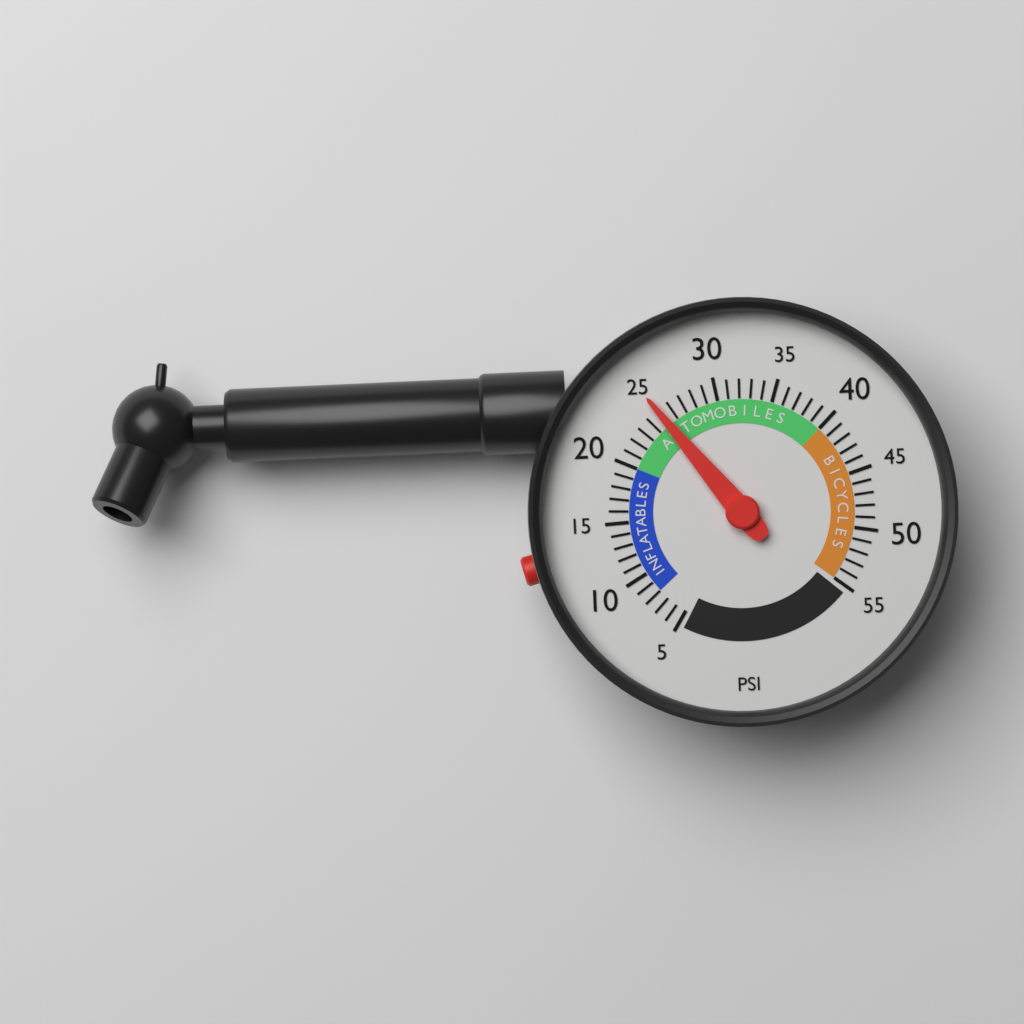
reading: 25 psi
